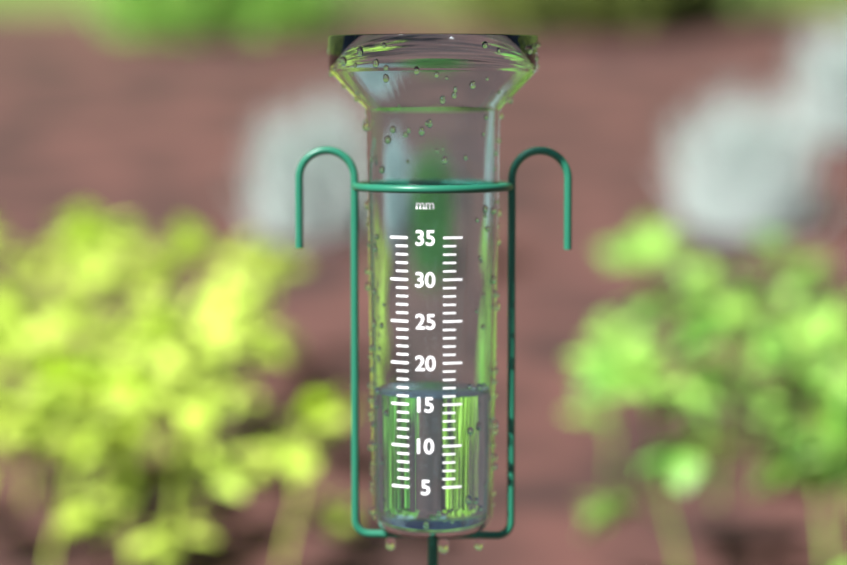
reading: 16 mm
